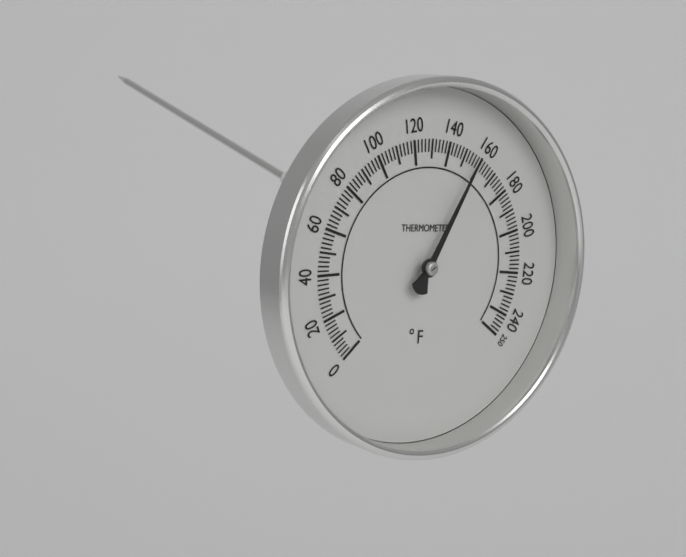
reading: 156 °F
